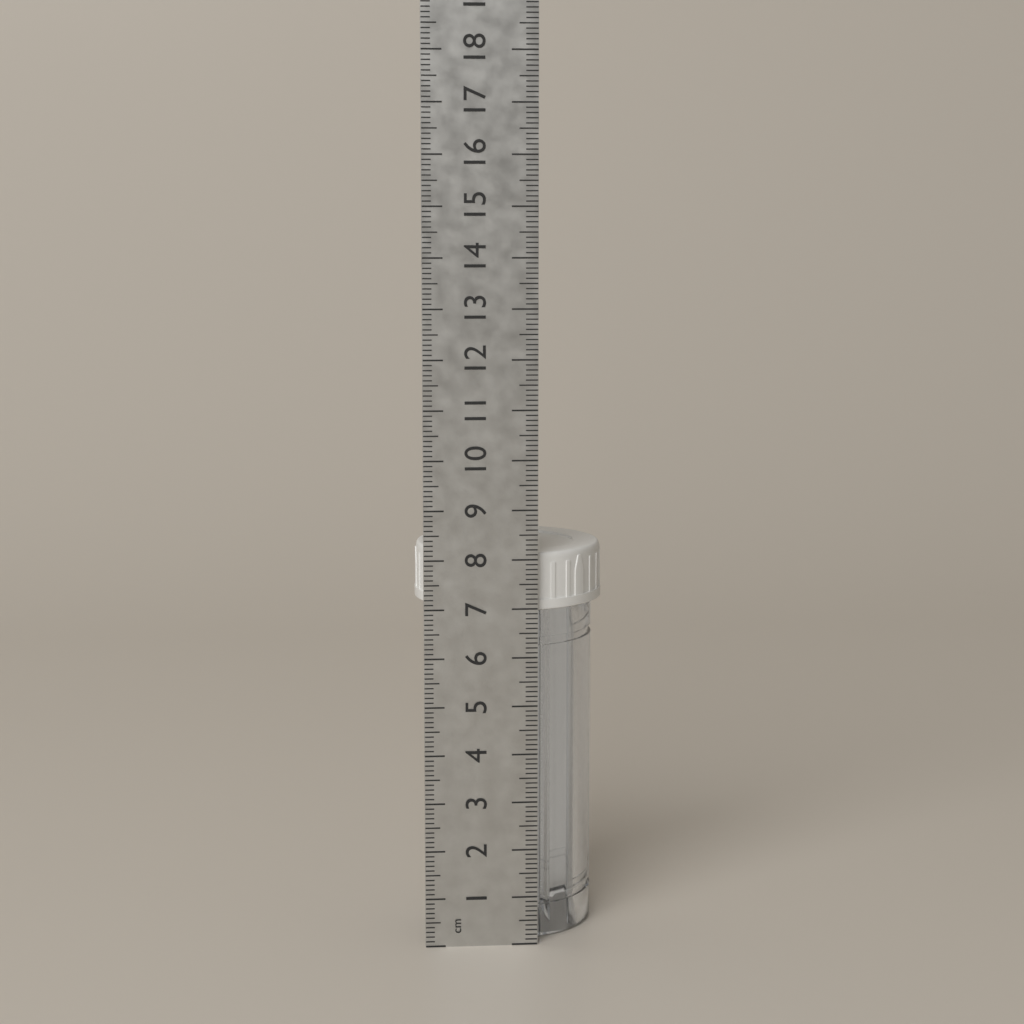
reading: 8.1 cm
